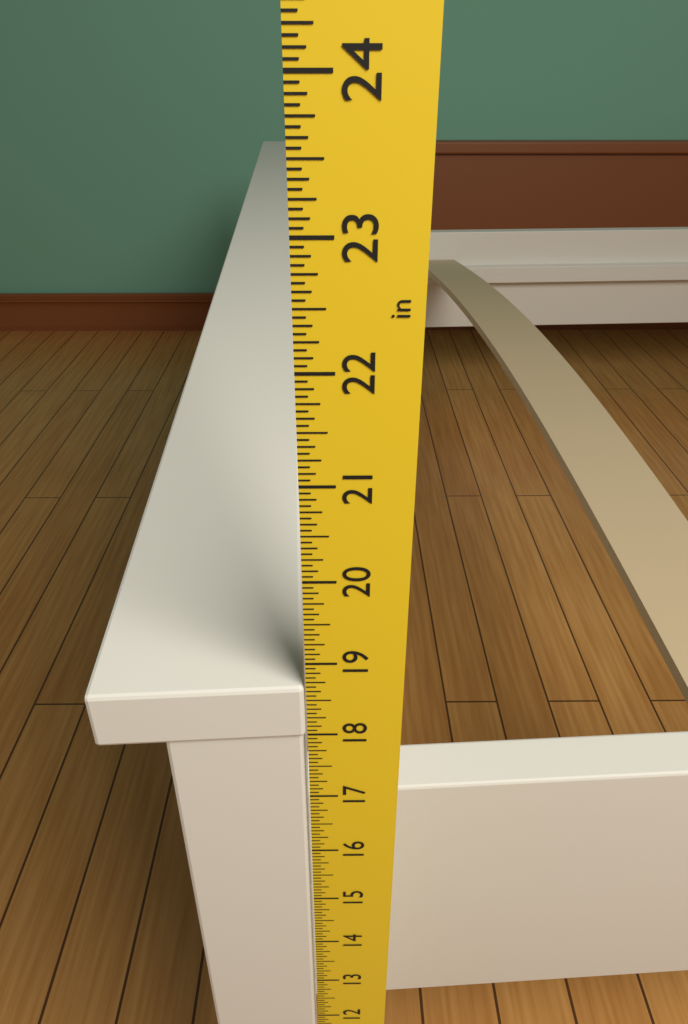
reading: 18.6875 in
